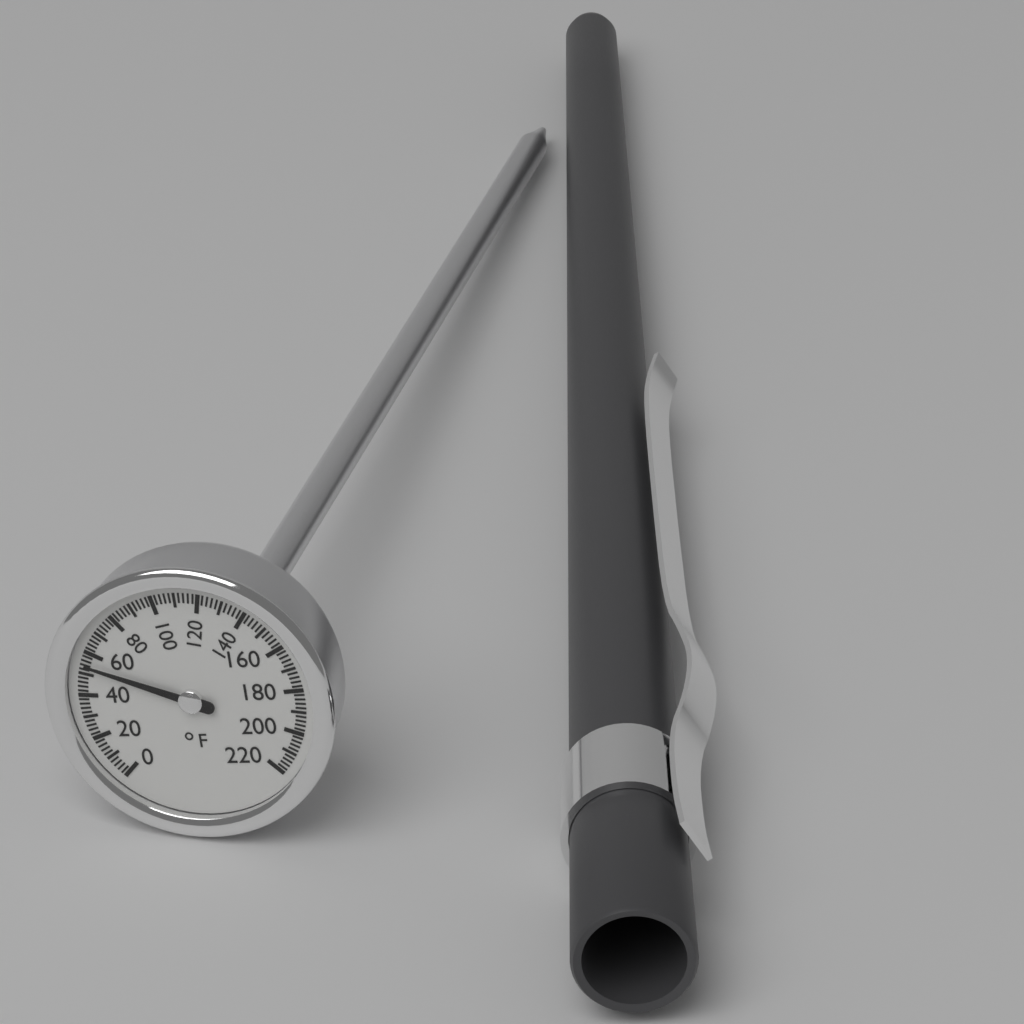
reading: 54 °F
